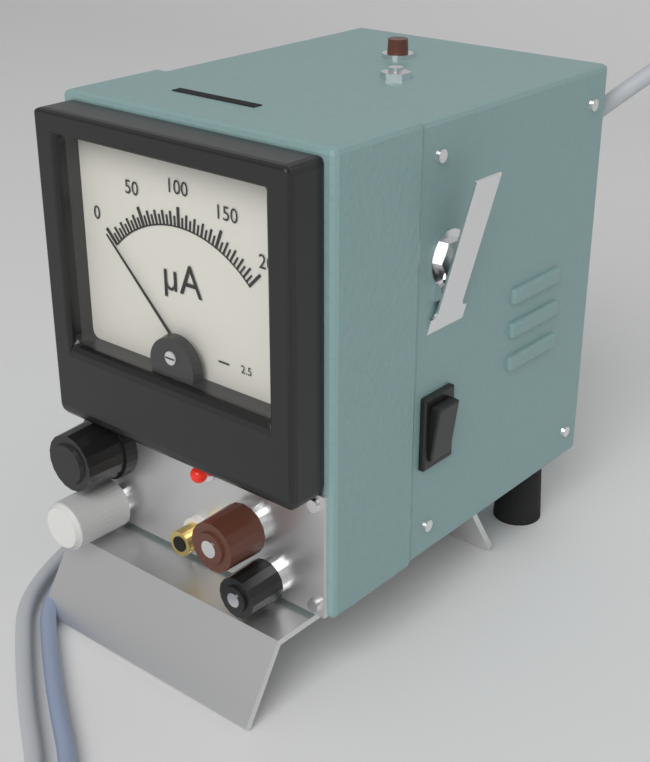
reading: 0 μA
